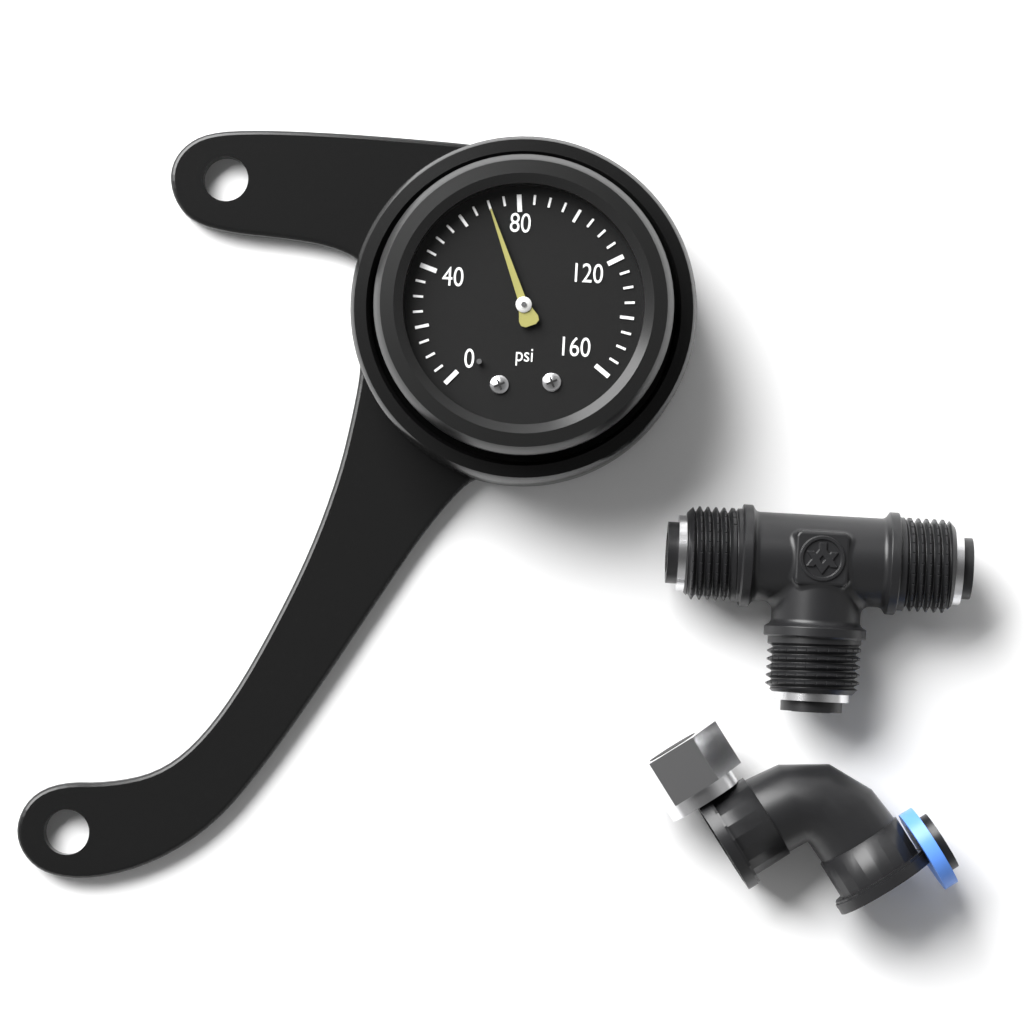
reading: 70 psi
